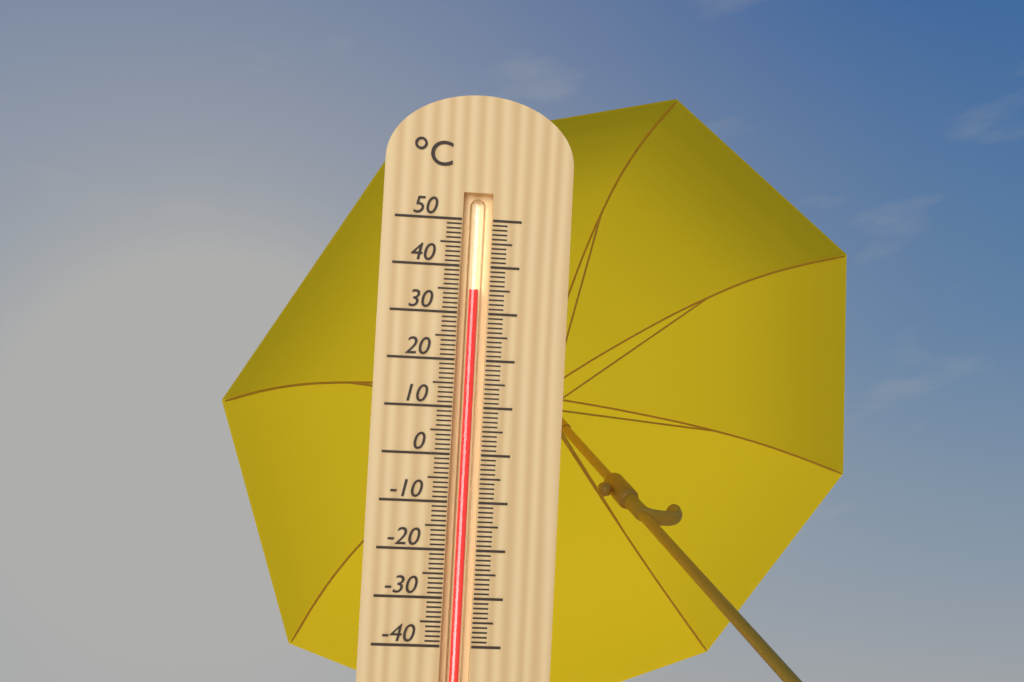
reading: 35 °C
